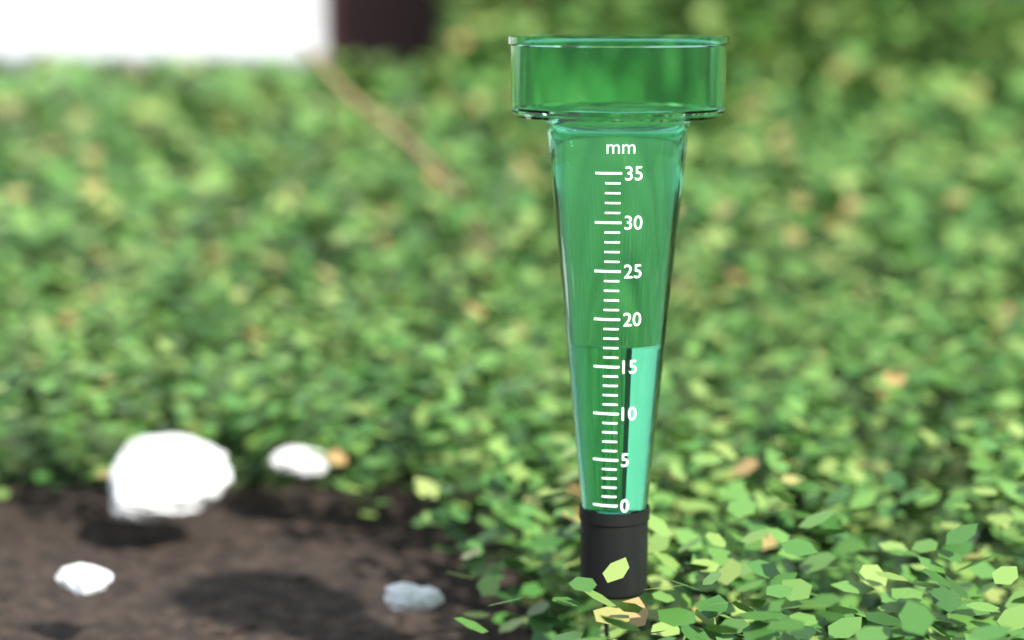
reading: 17 mm
